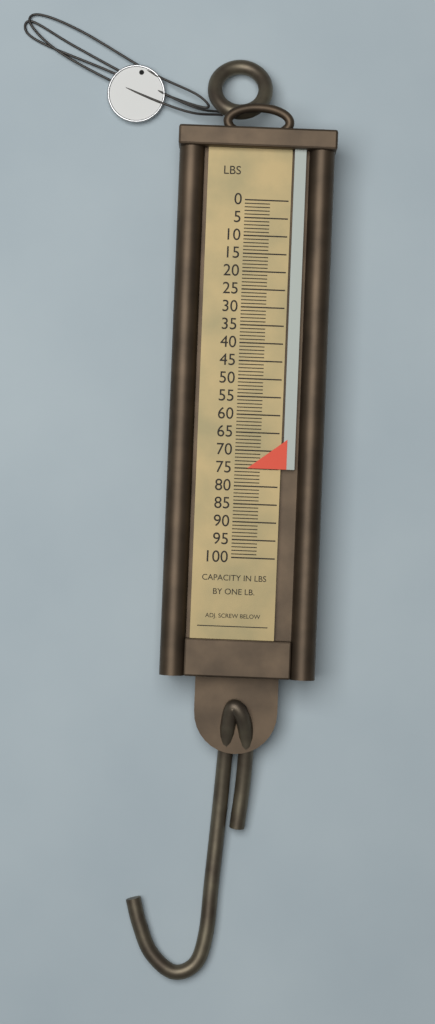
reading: 75 lb
